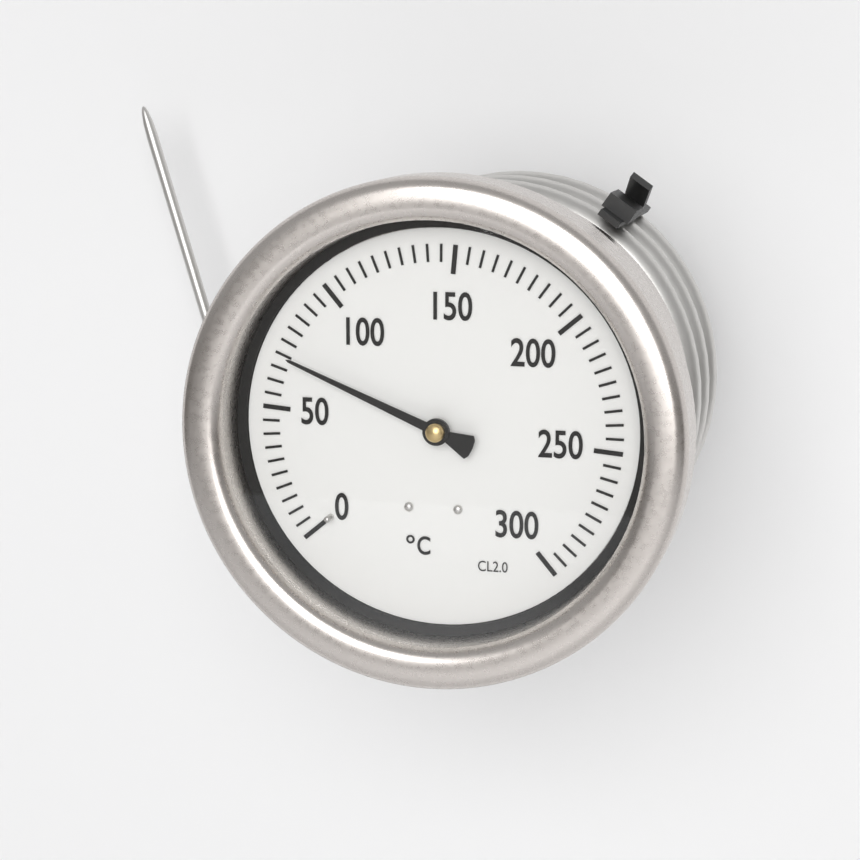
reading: 70 °C
